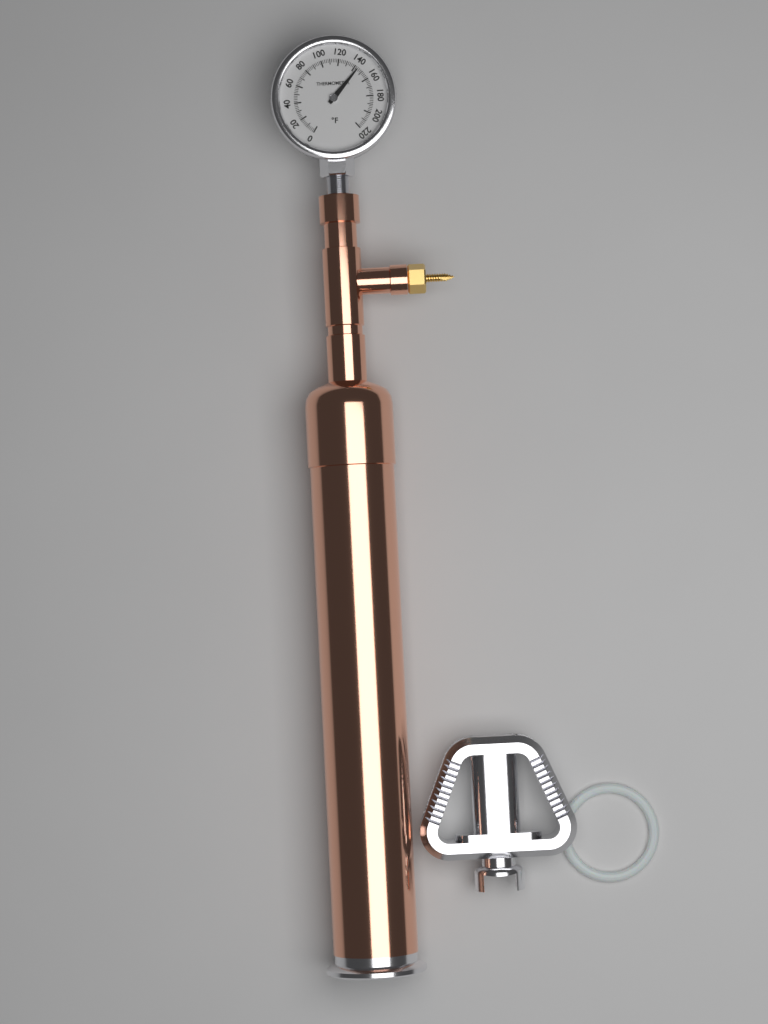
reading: 144 °F
